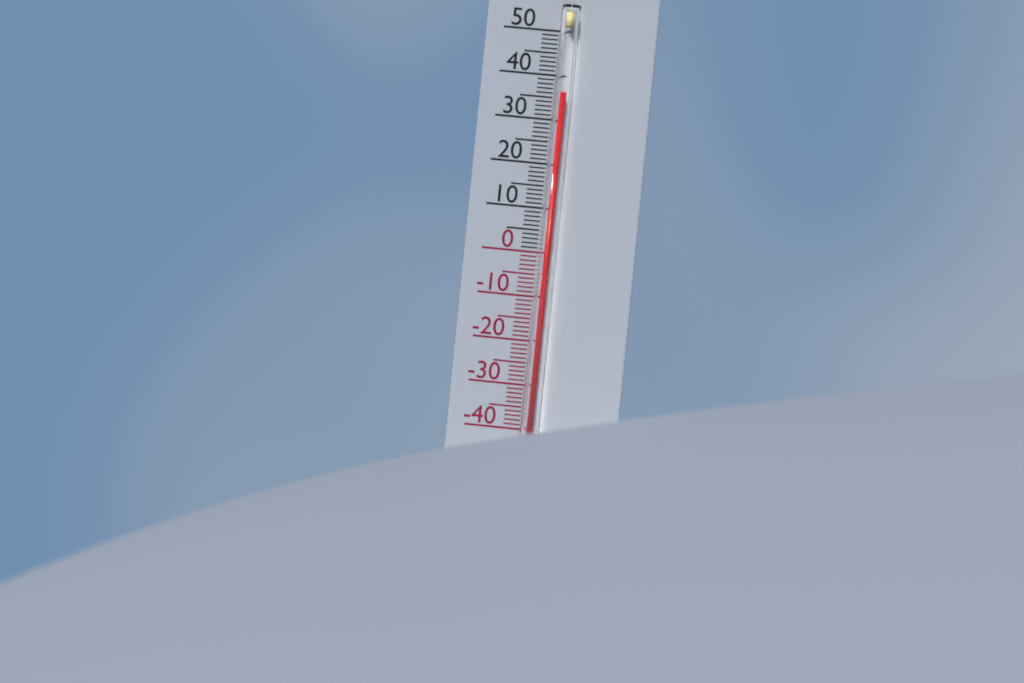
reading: 36 °C
